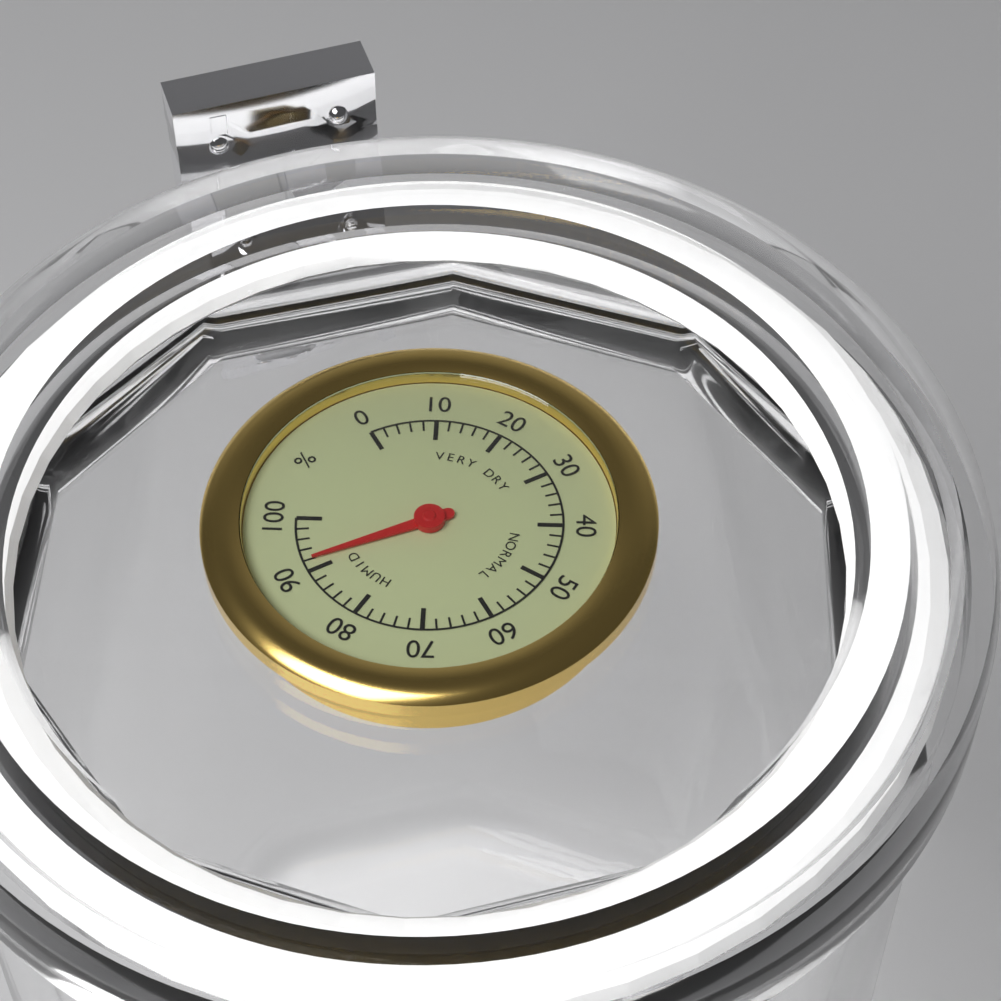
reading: 92 %
